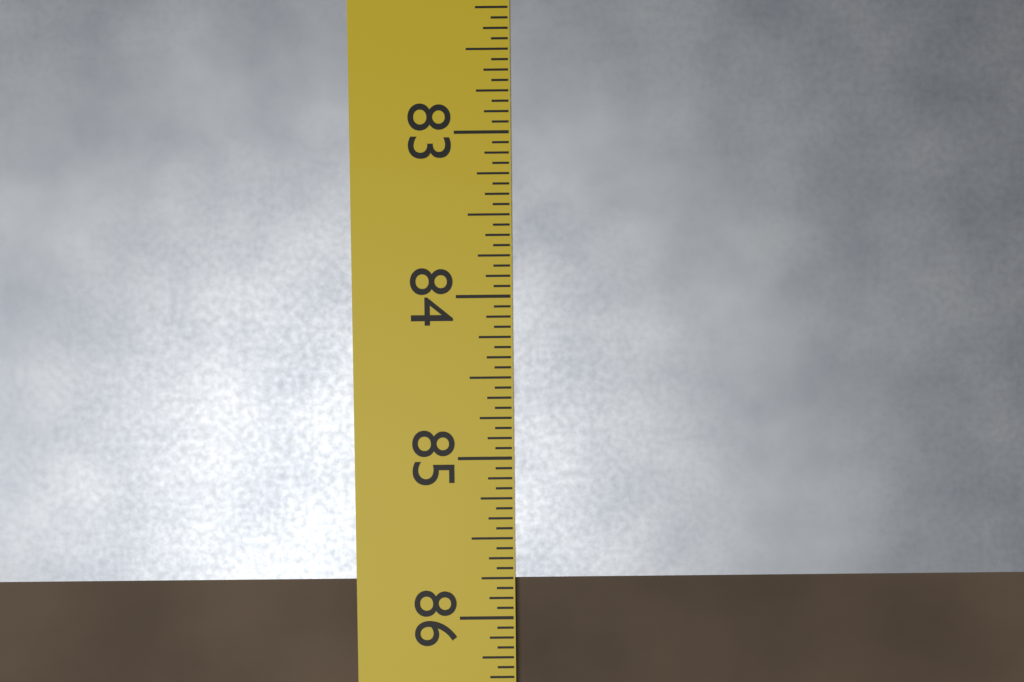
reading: 85.7500 in
